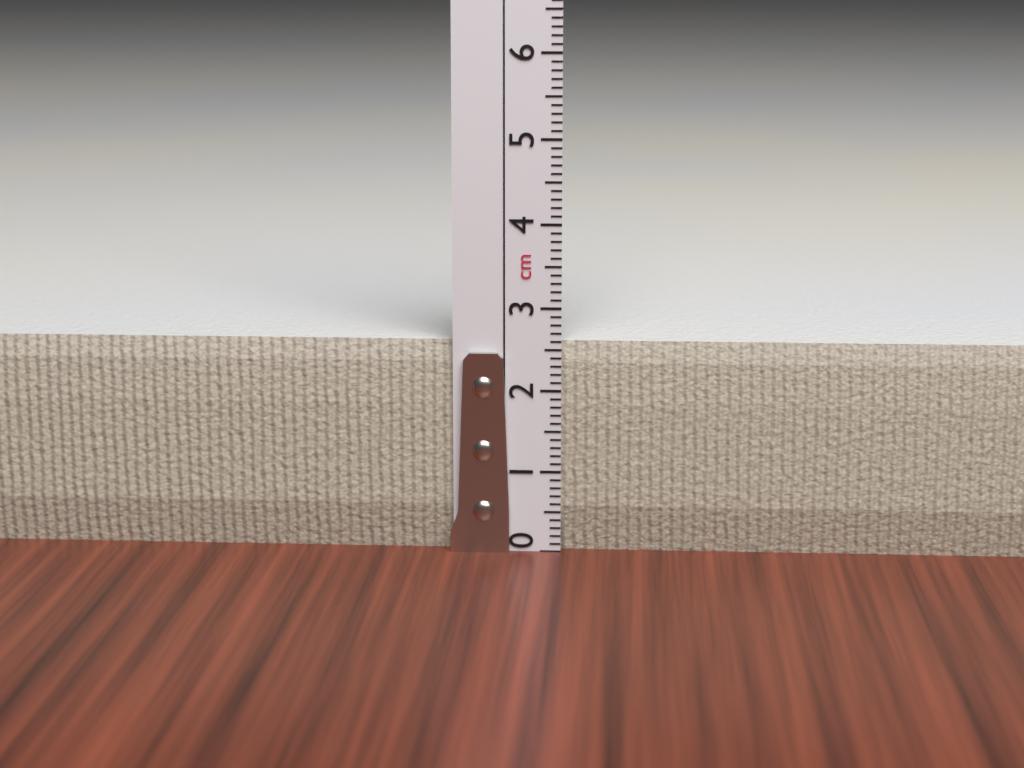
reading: 2.6 cm
